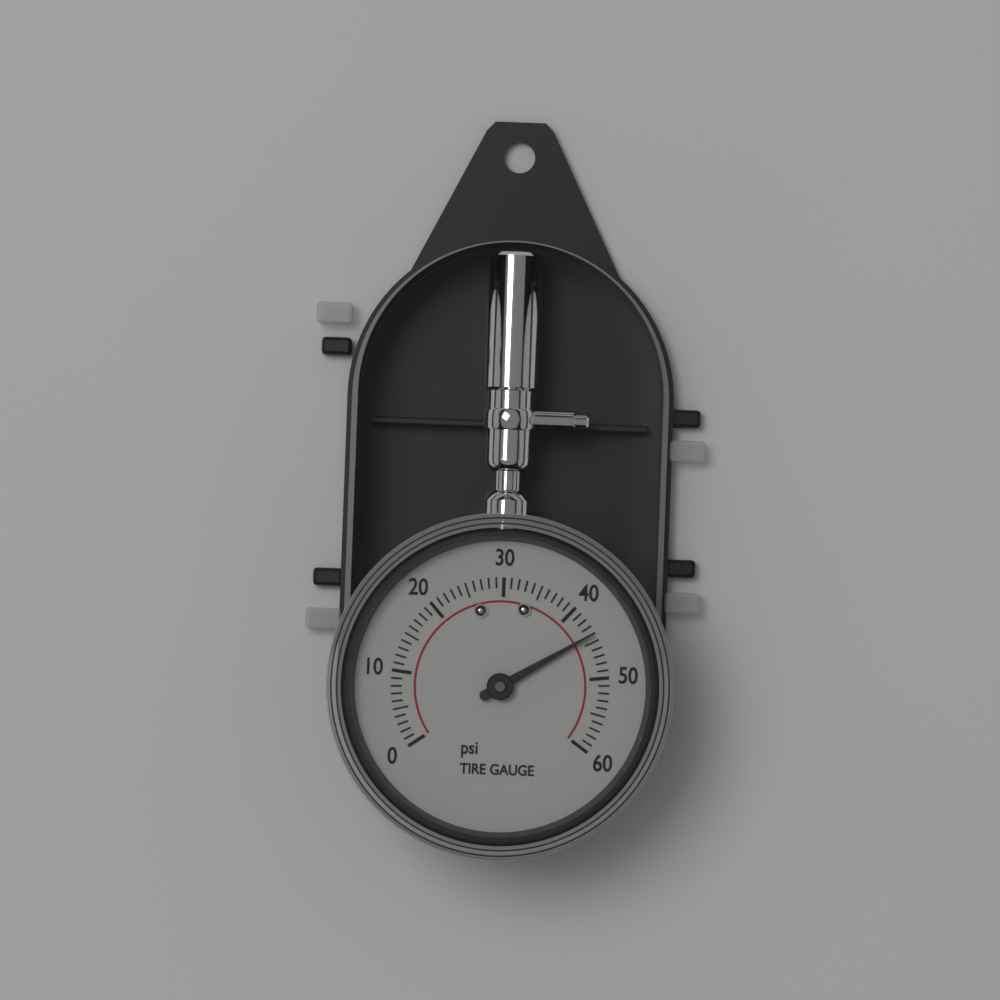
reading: 44 psi
